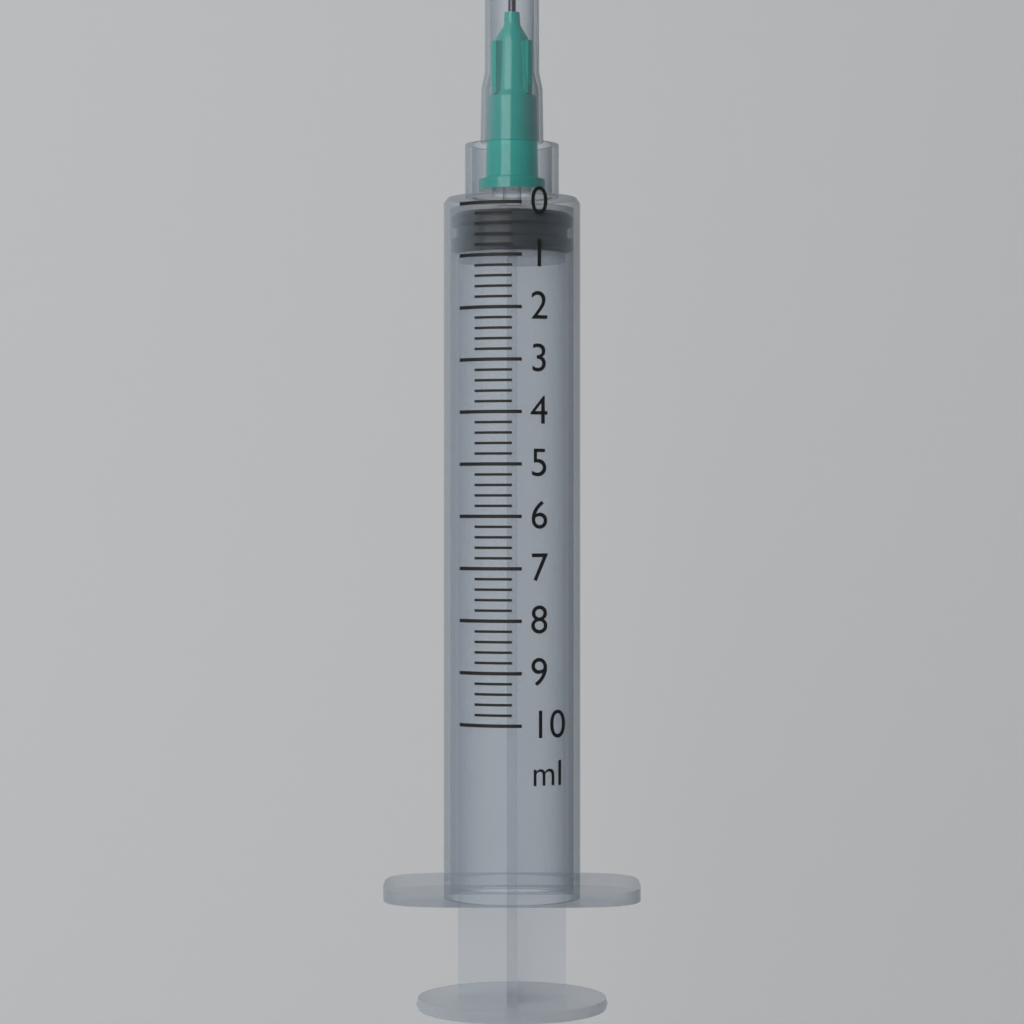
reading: 0.1 ml
